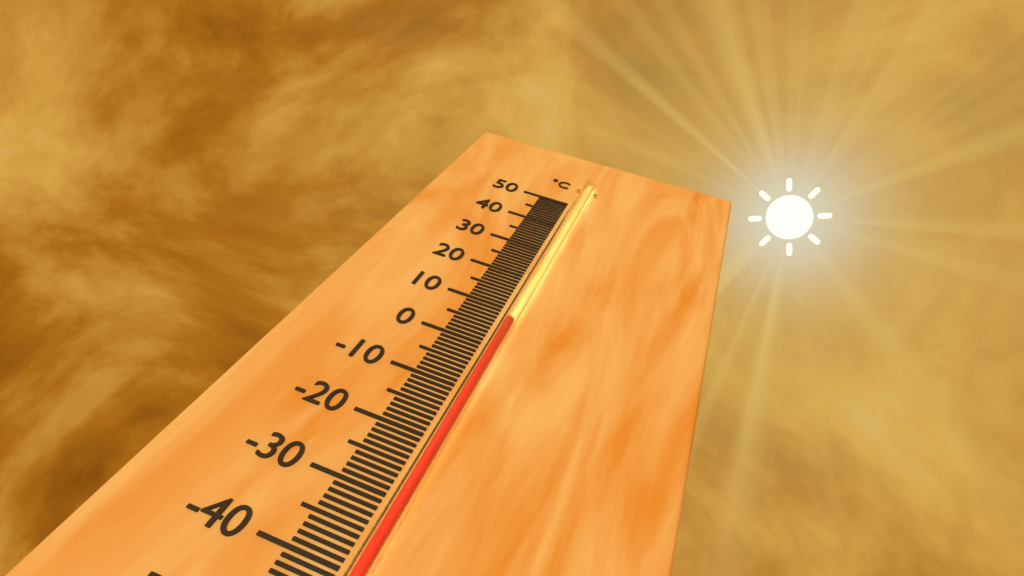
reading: 6 °C
